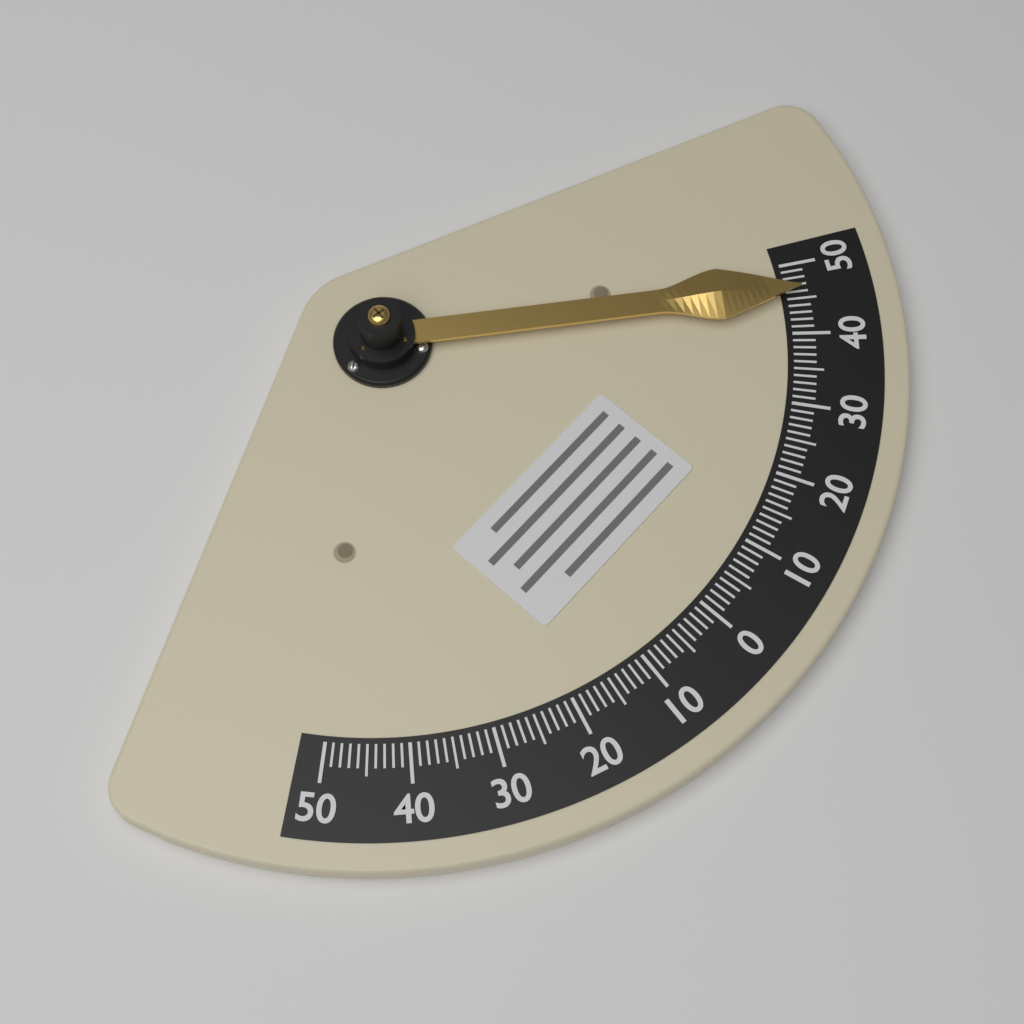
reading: 46 (no unit)
